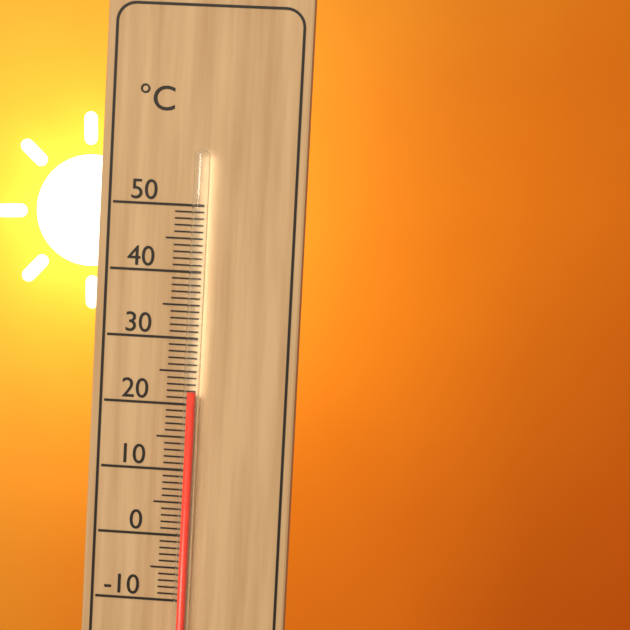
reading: 22 °C
